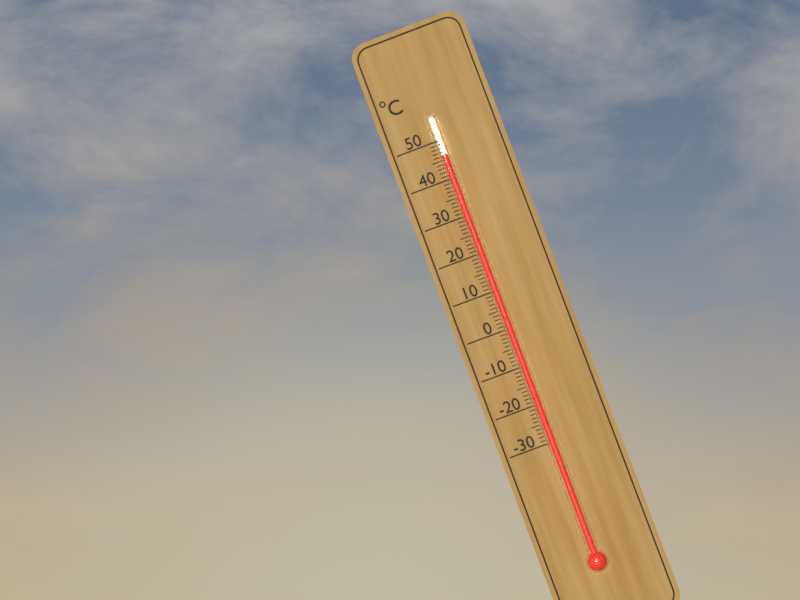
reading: 46 °C
